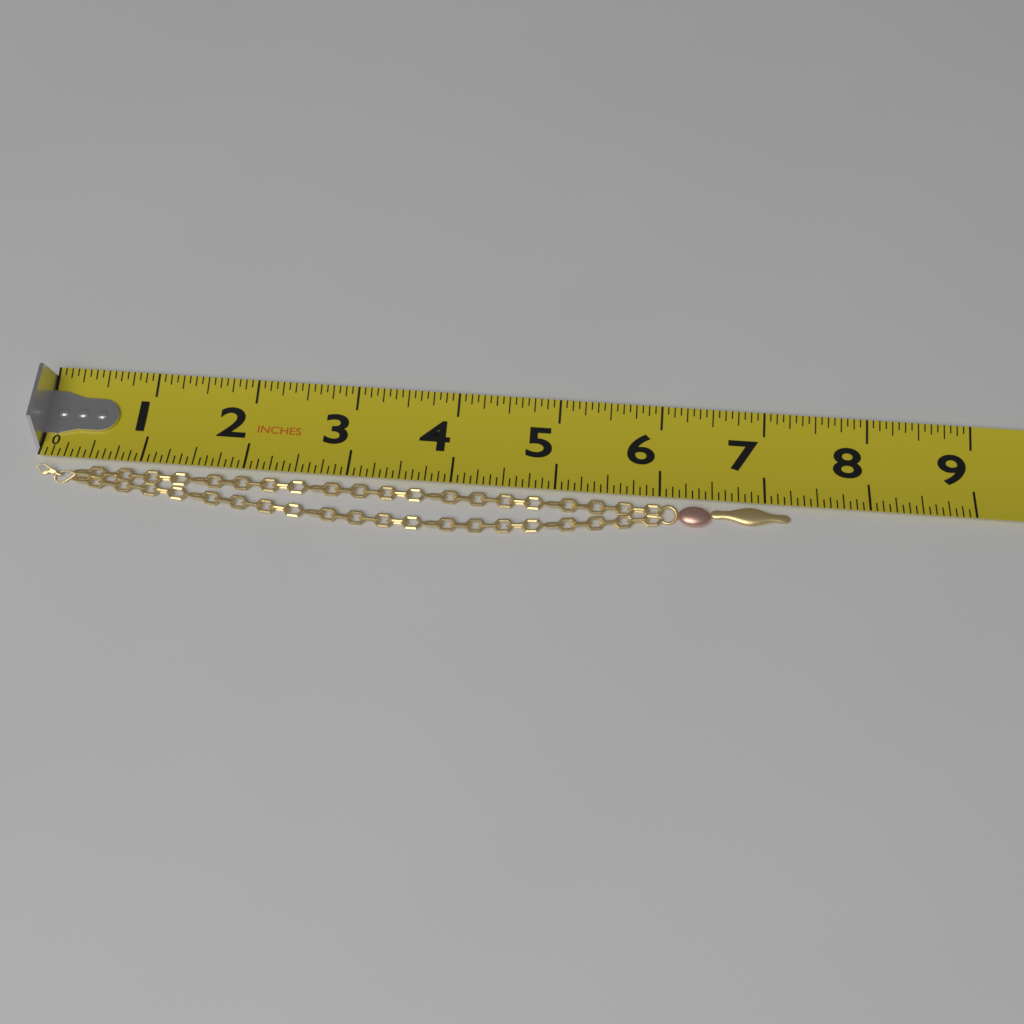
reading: 7.2500 in
